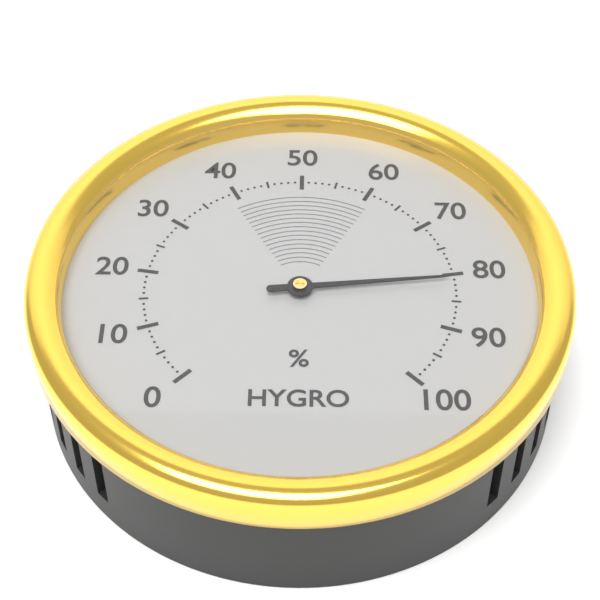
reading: 81 %
